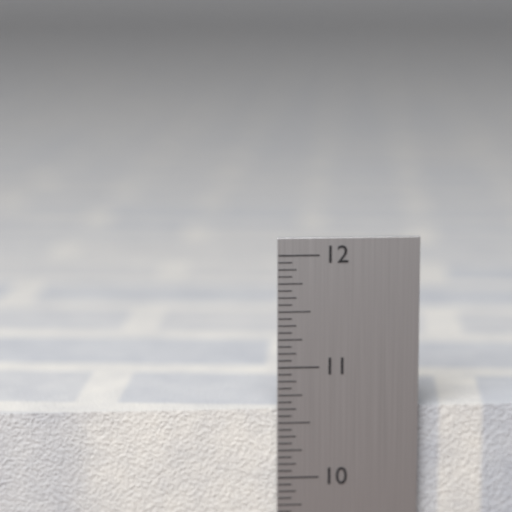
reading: 10.6250 in
